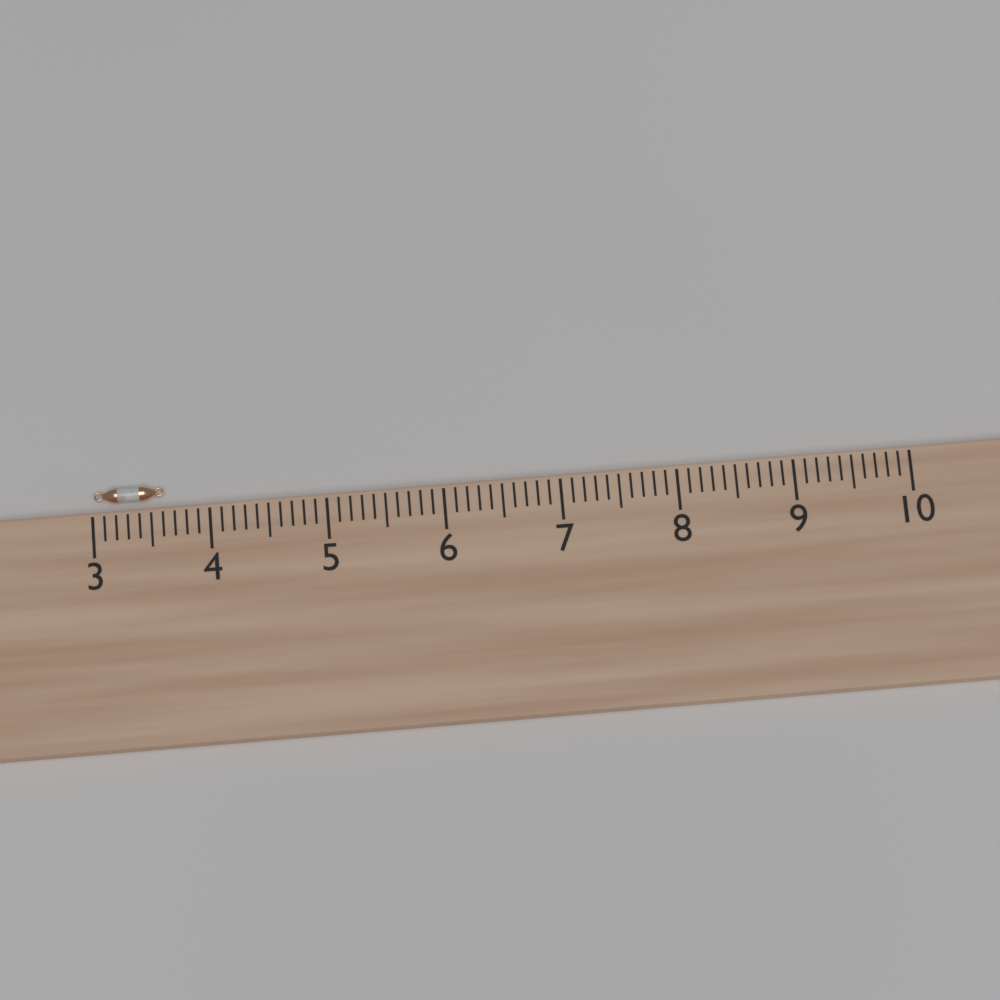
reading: 3.6 (no unit)
